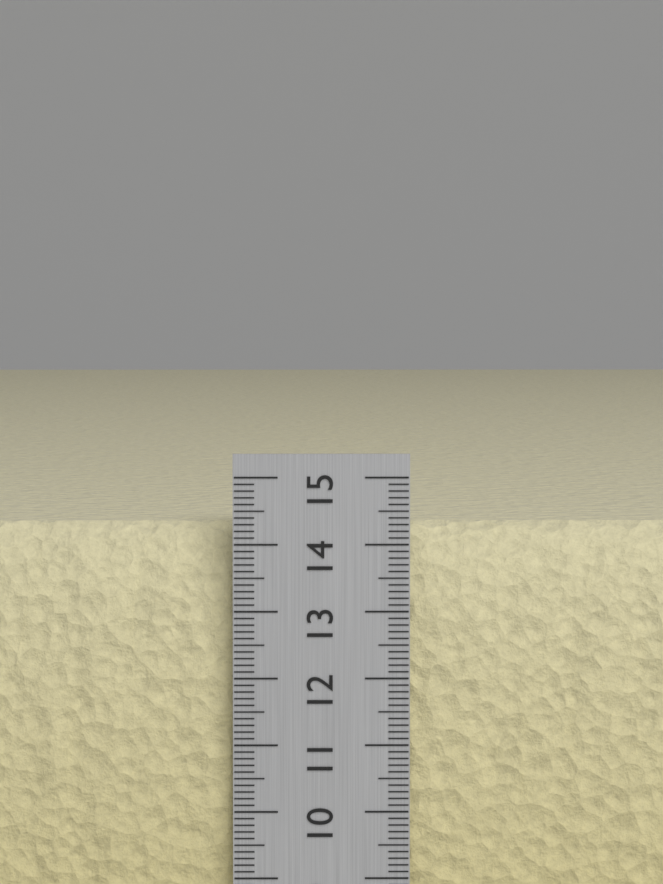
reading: 14.3 cm
